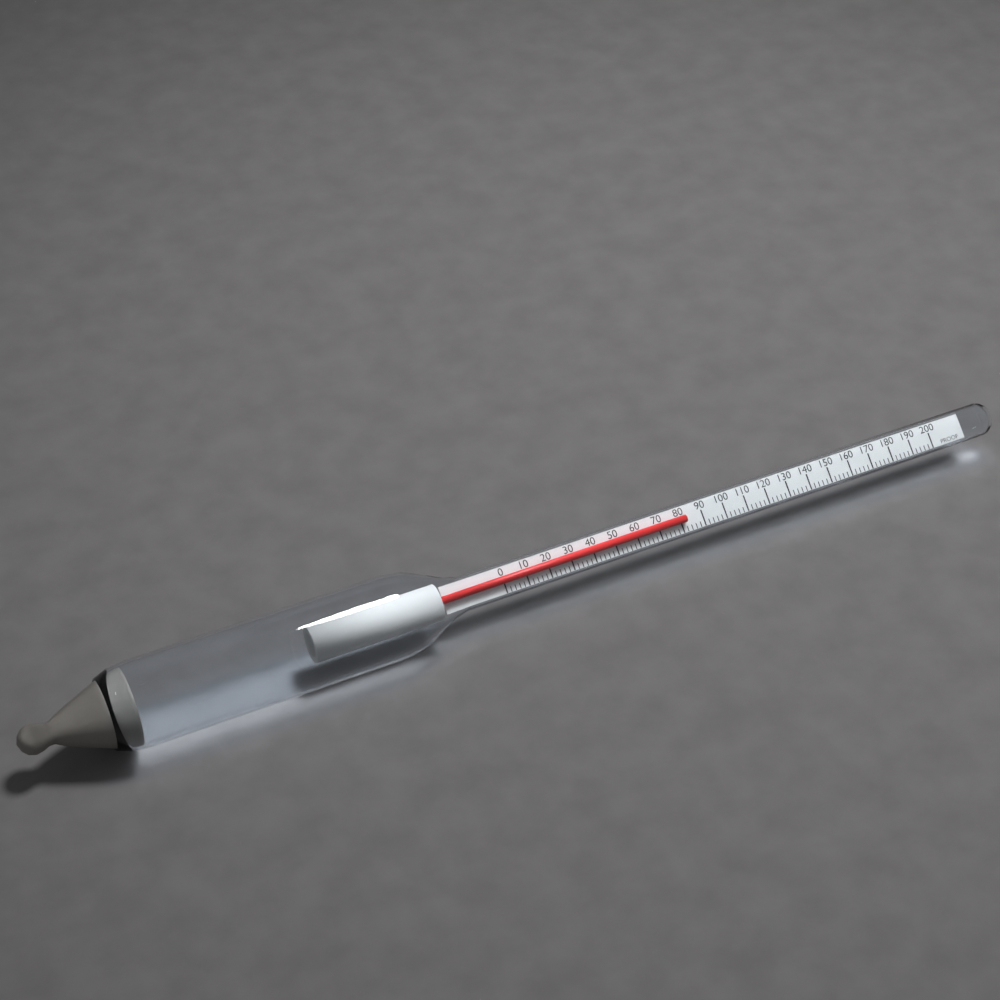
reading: 82 proof
